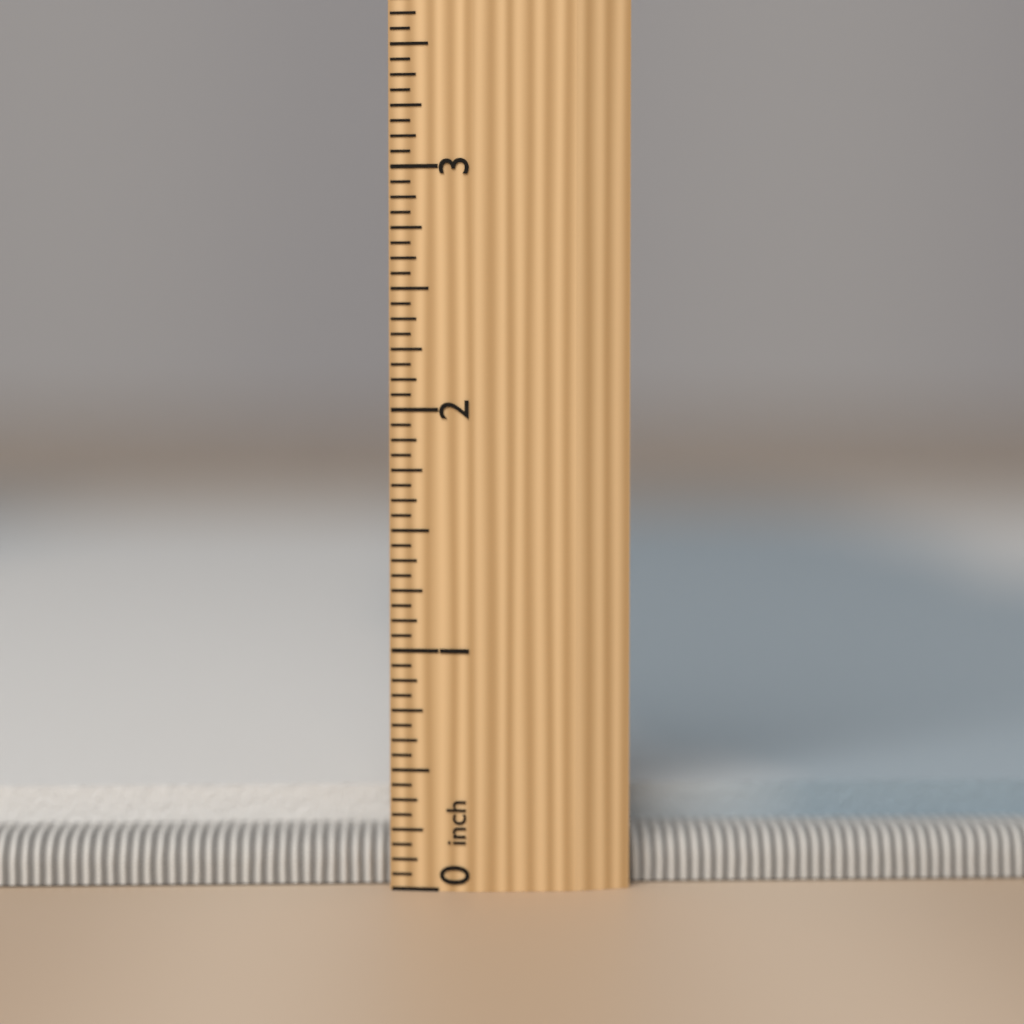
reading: 0.3750 inch
